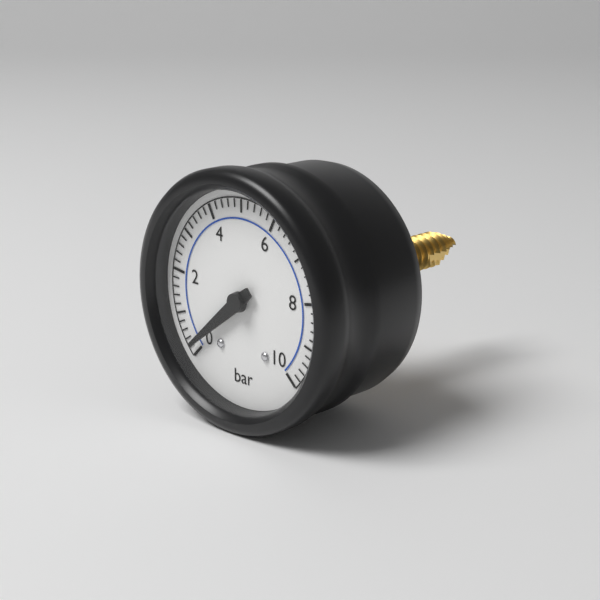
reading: 0.2 bar
